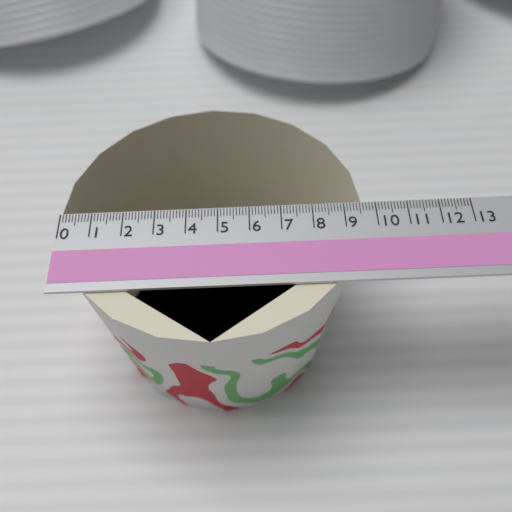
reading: 9.6 (no unit)
